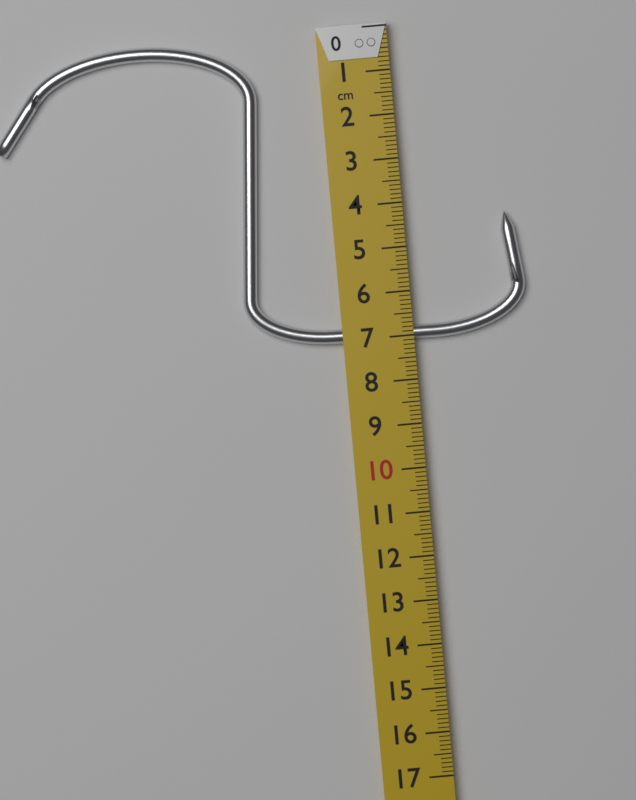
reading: 7.1 cm
